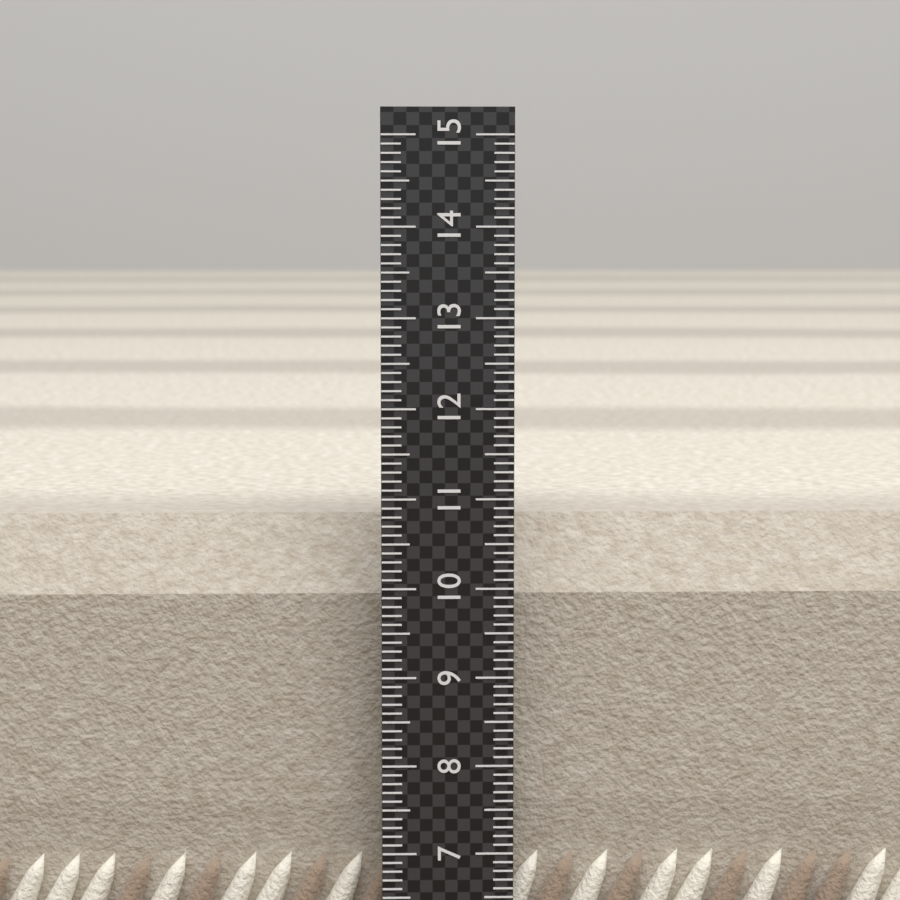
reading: 10.7 (no unit)
